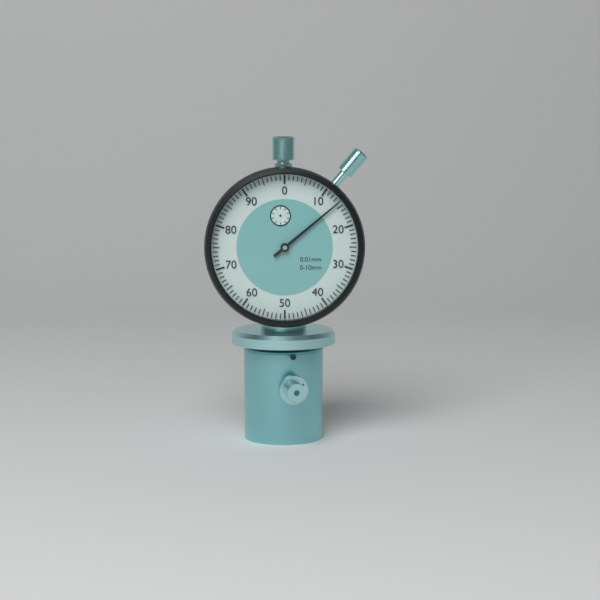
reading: 0.14 mm
